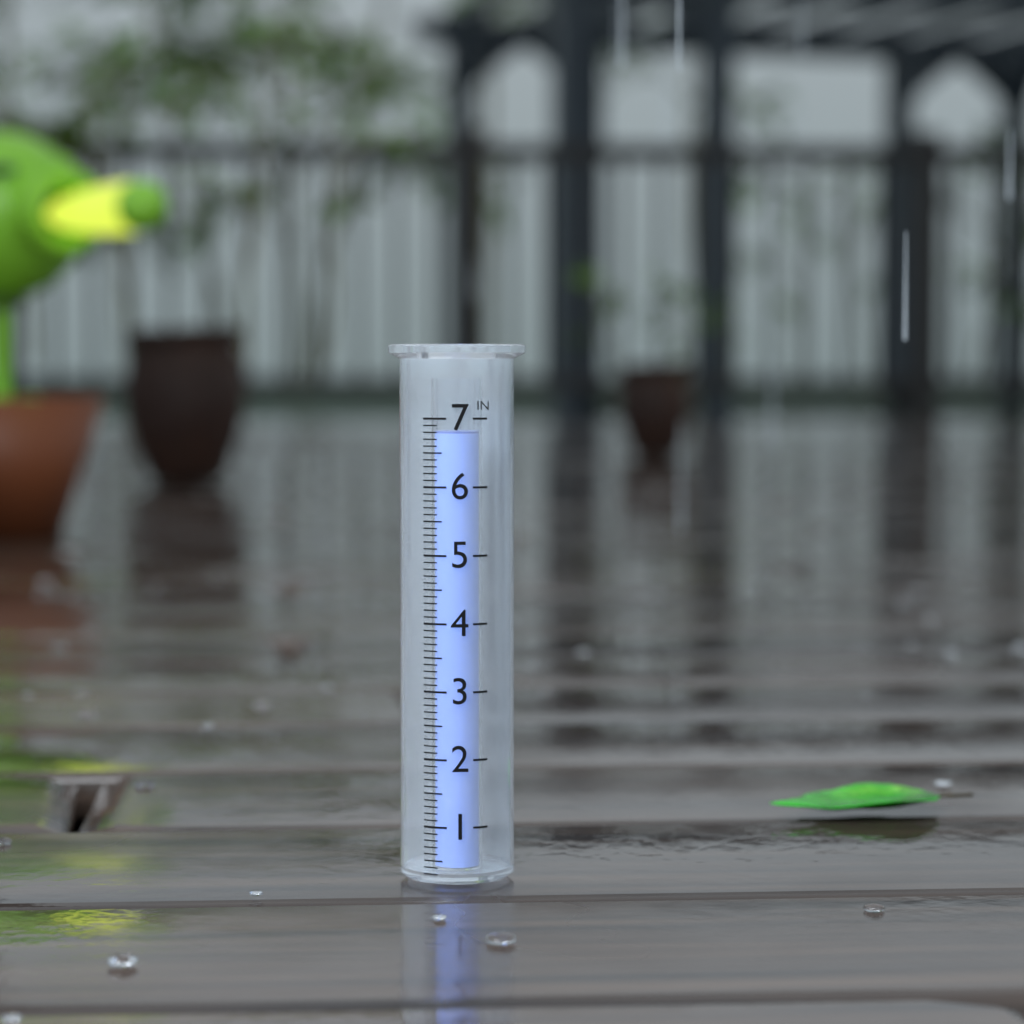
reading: 6.8 in
